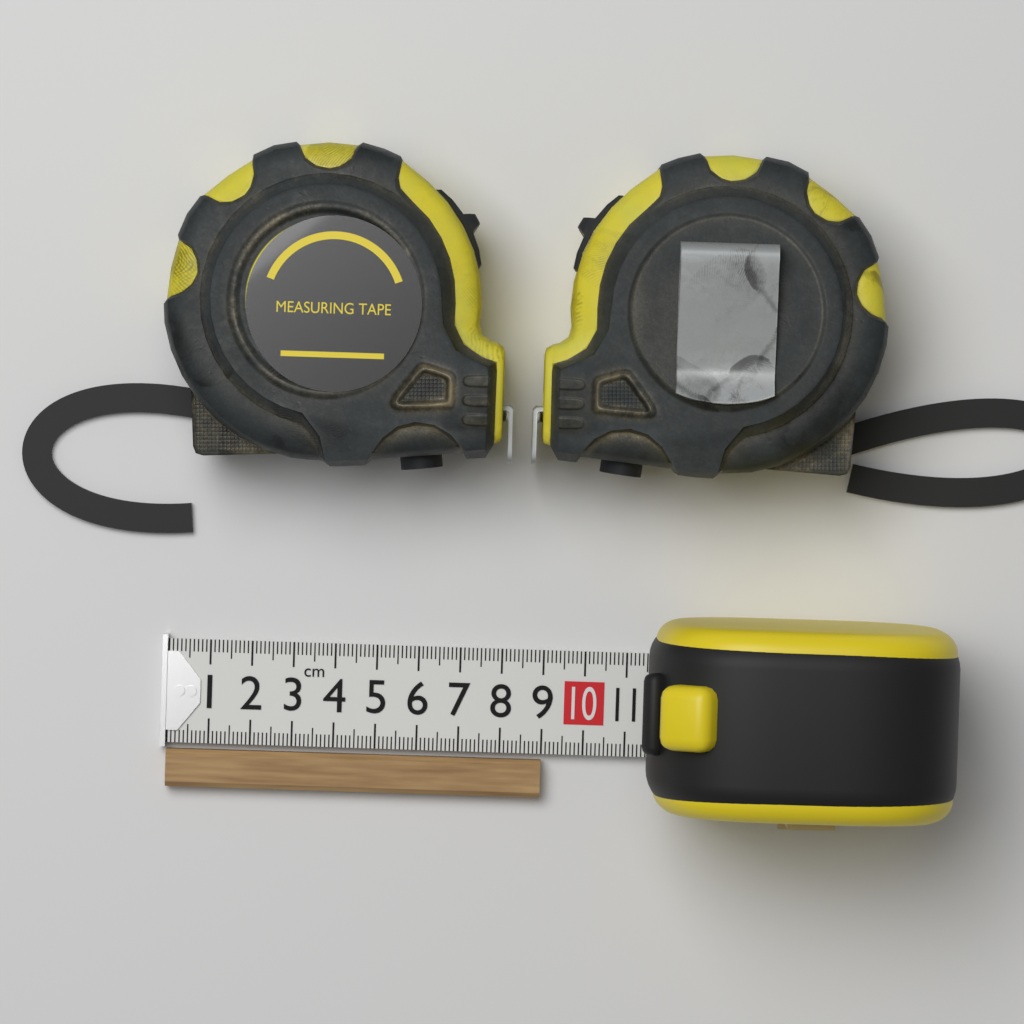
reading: 9.0 cm
